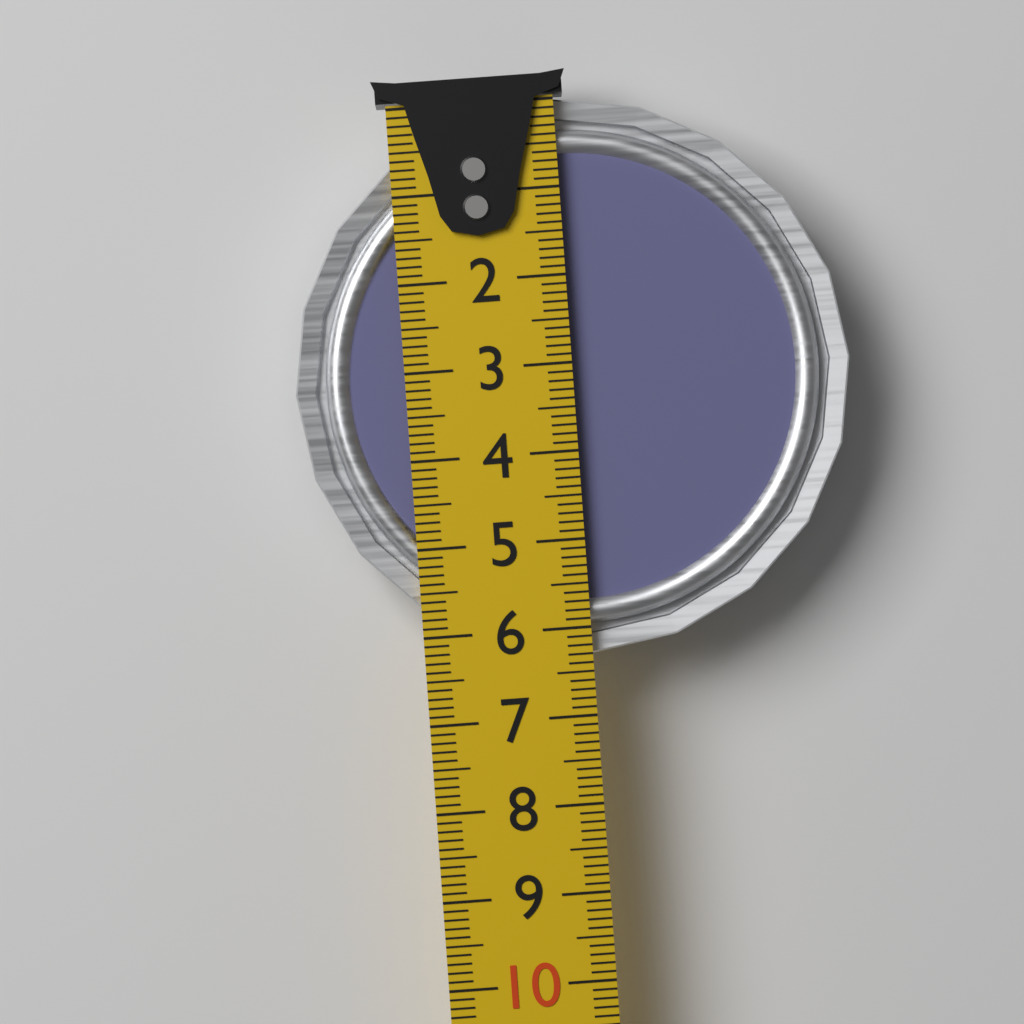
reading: 6.3 cm
